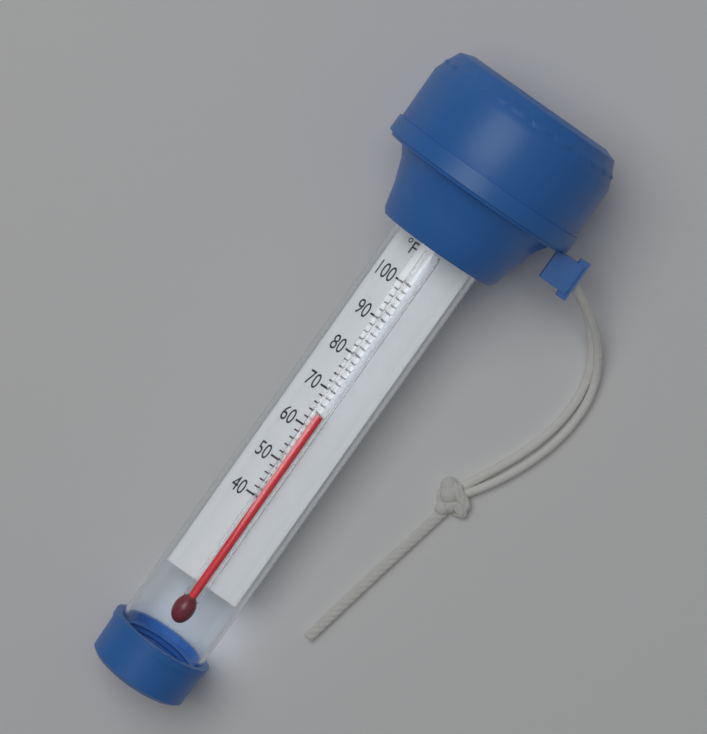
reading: 64 °F
